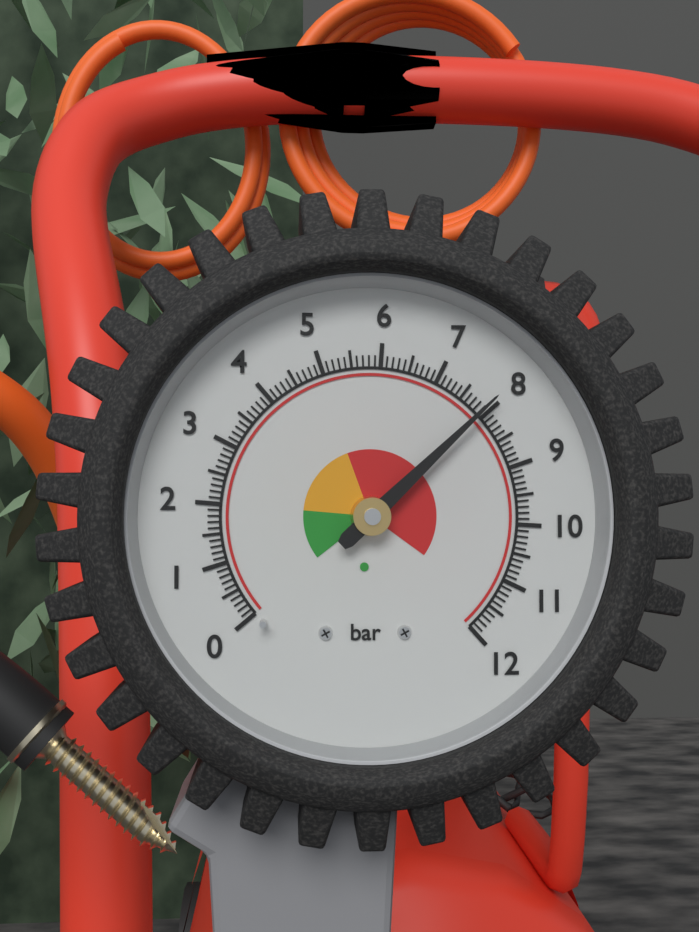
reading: 7.9 bar
